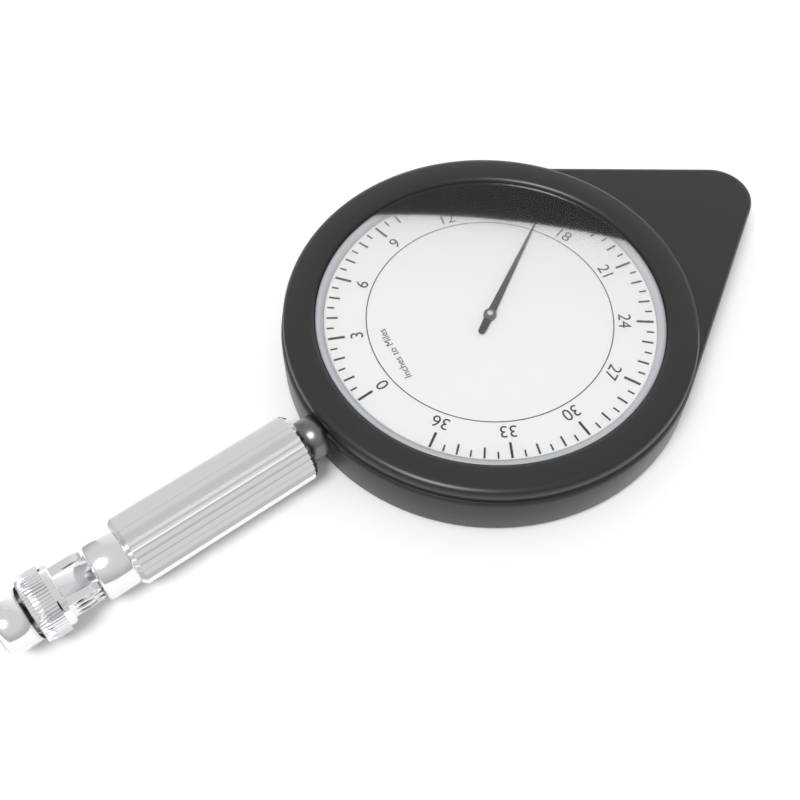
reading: 16.5 miles
